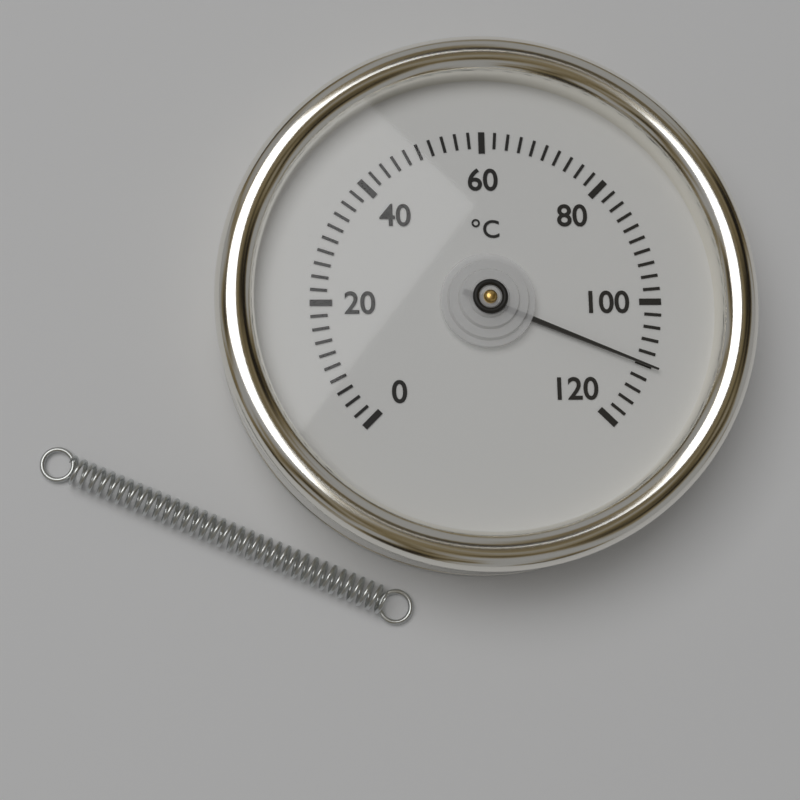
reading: 110 °C
